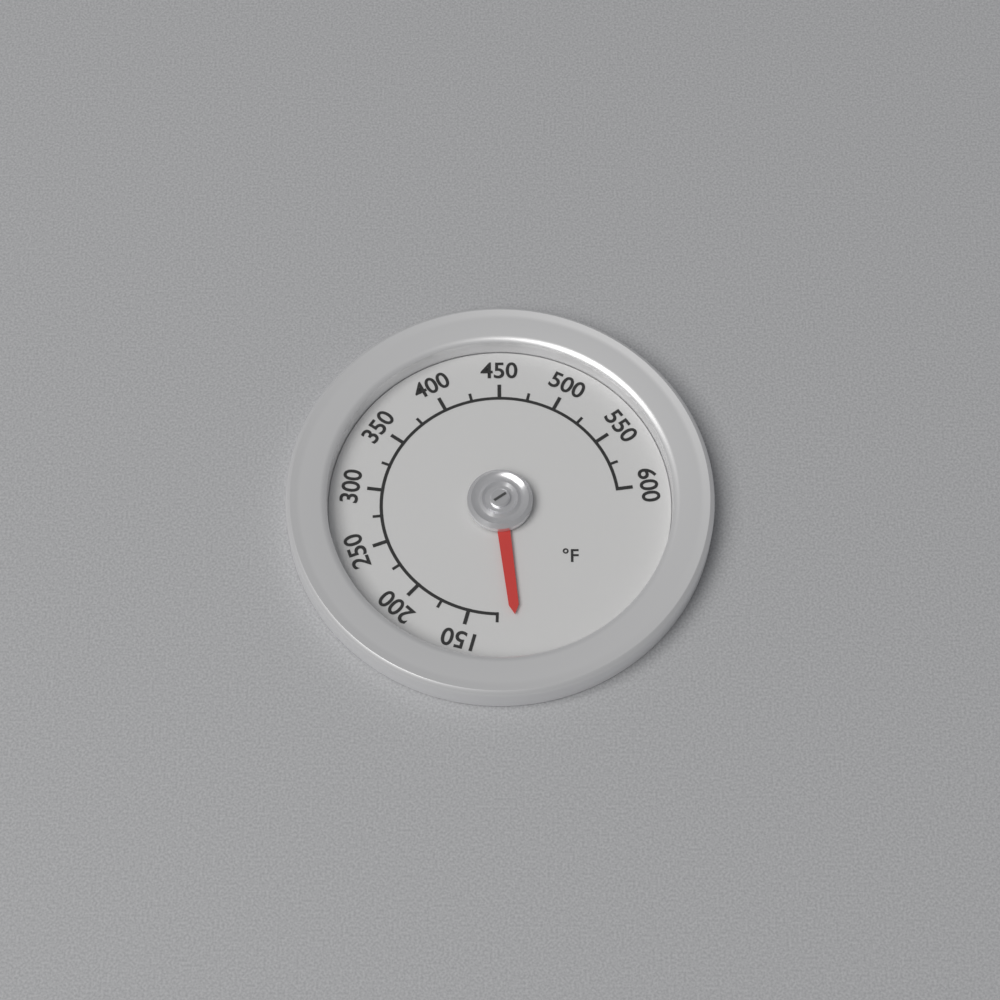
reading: 110 °F
